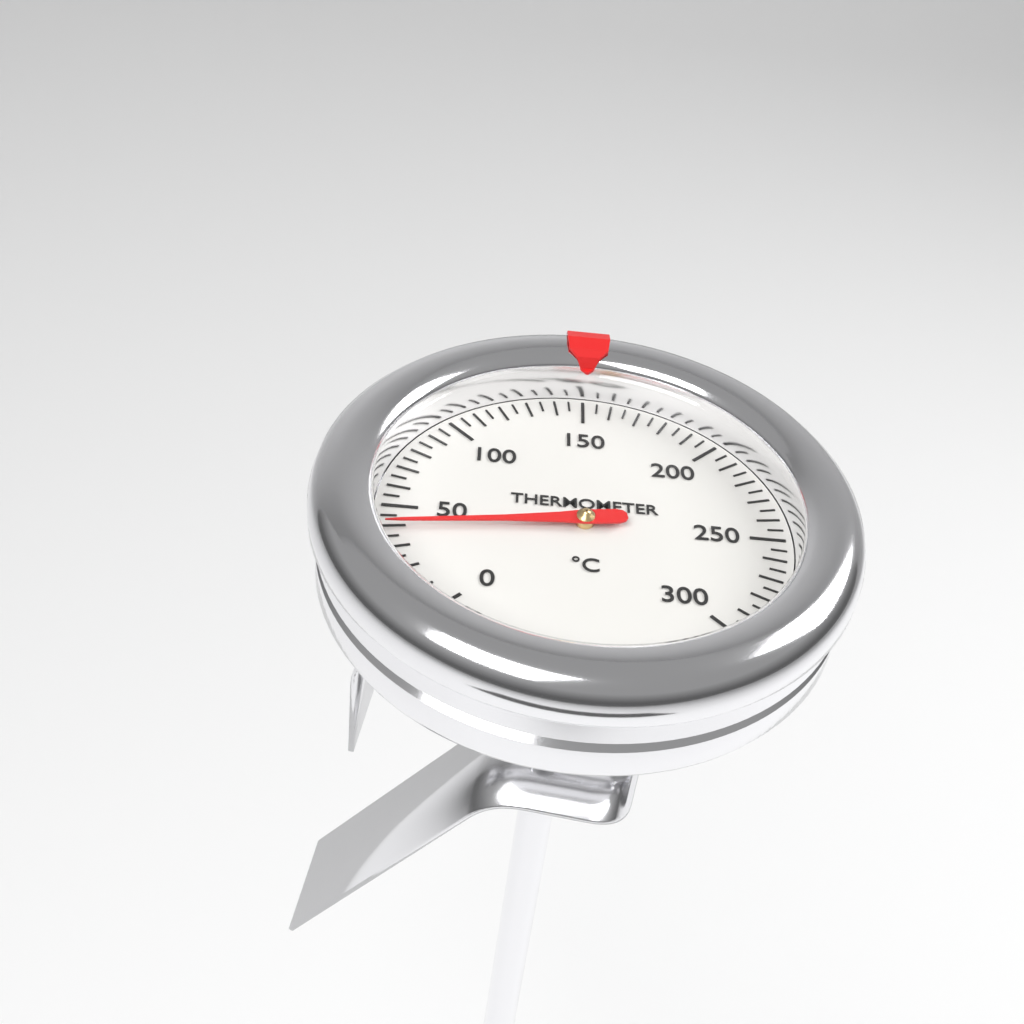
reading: 40 °C
